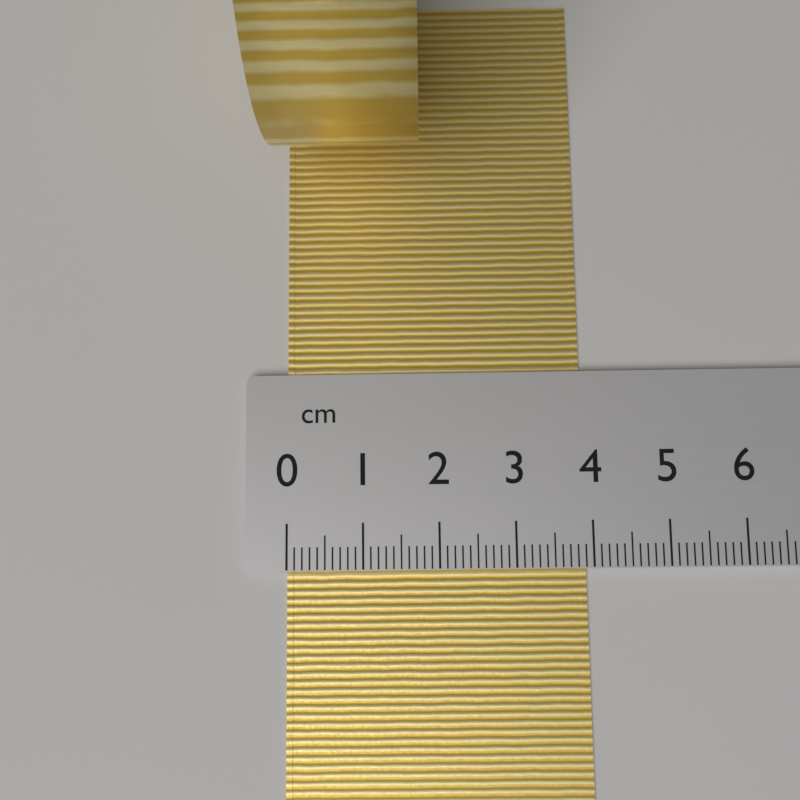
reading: 3.9 cm
